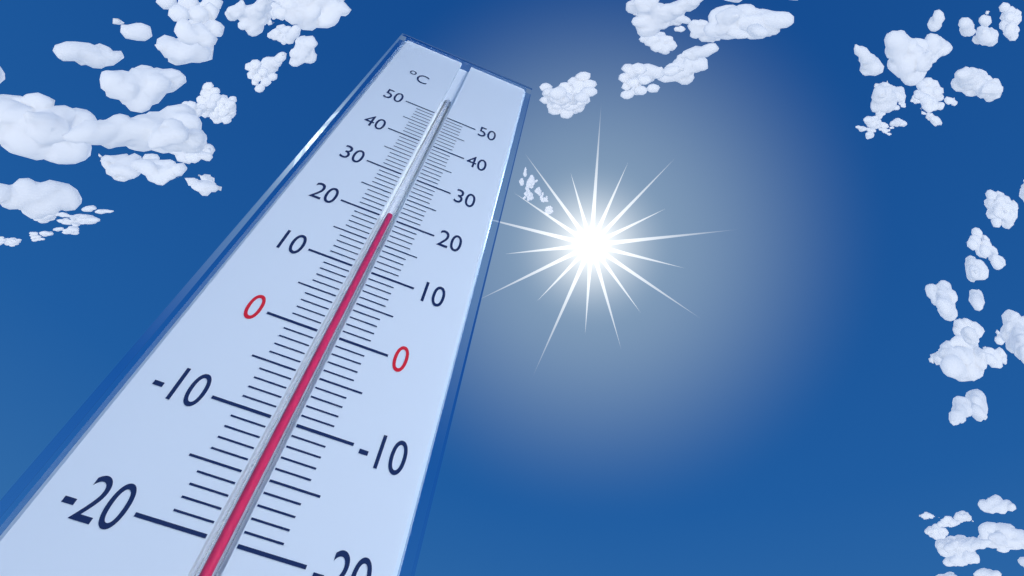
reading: 21 °C
